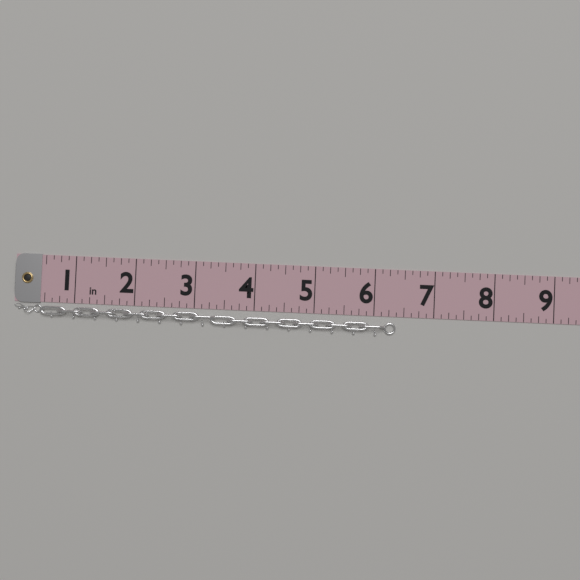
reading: 6.375 in
